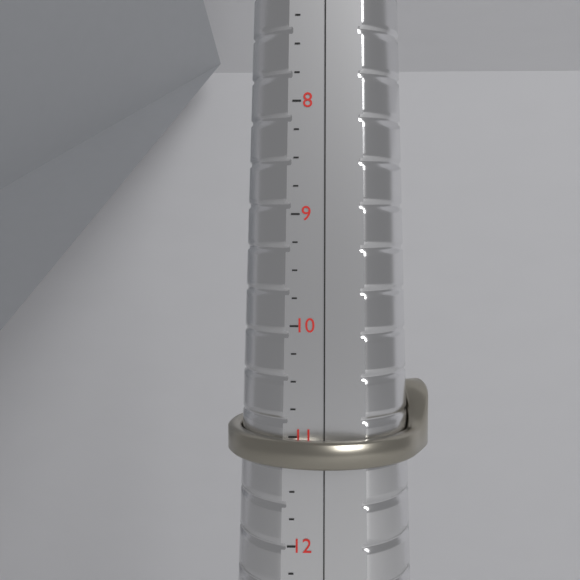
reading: 11.25 (no unit)
